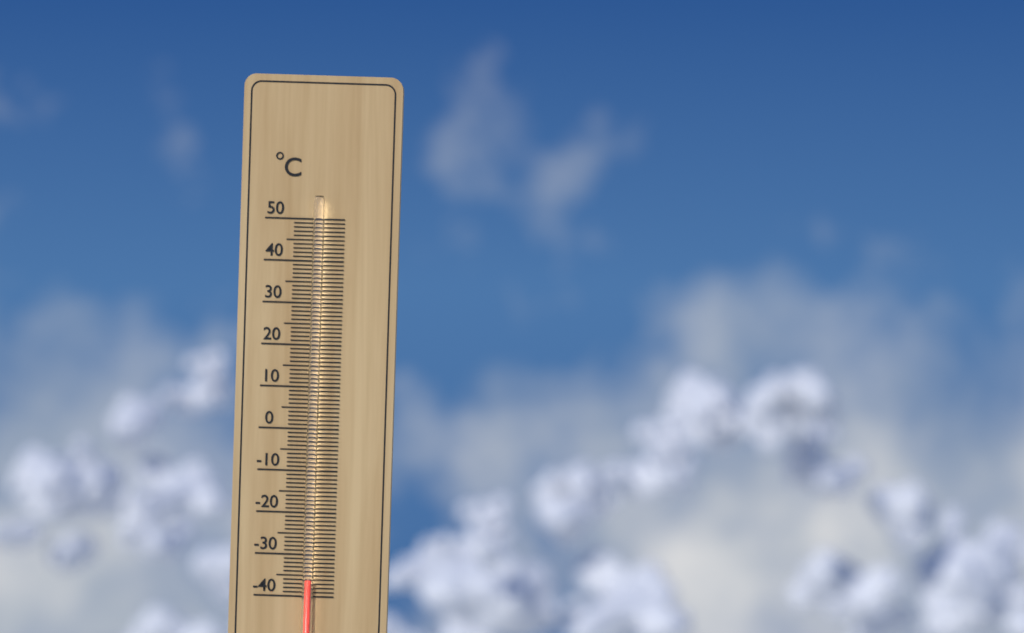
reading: -36 °C
